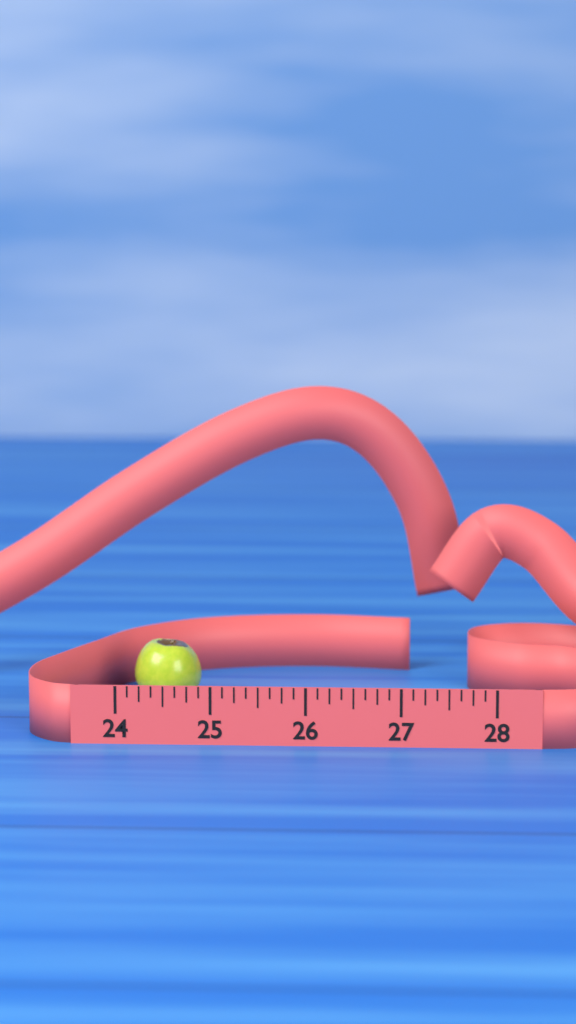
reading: 24.750 (no unit)
